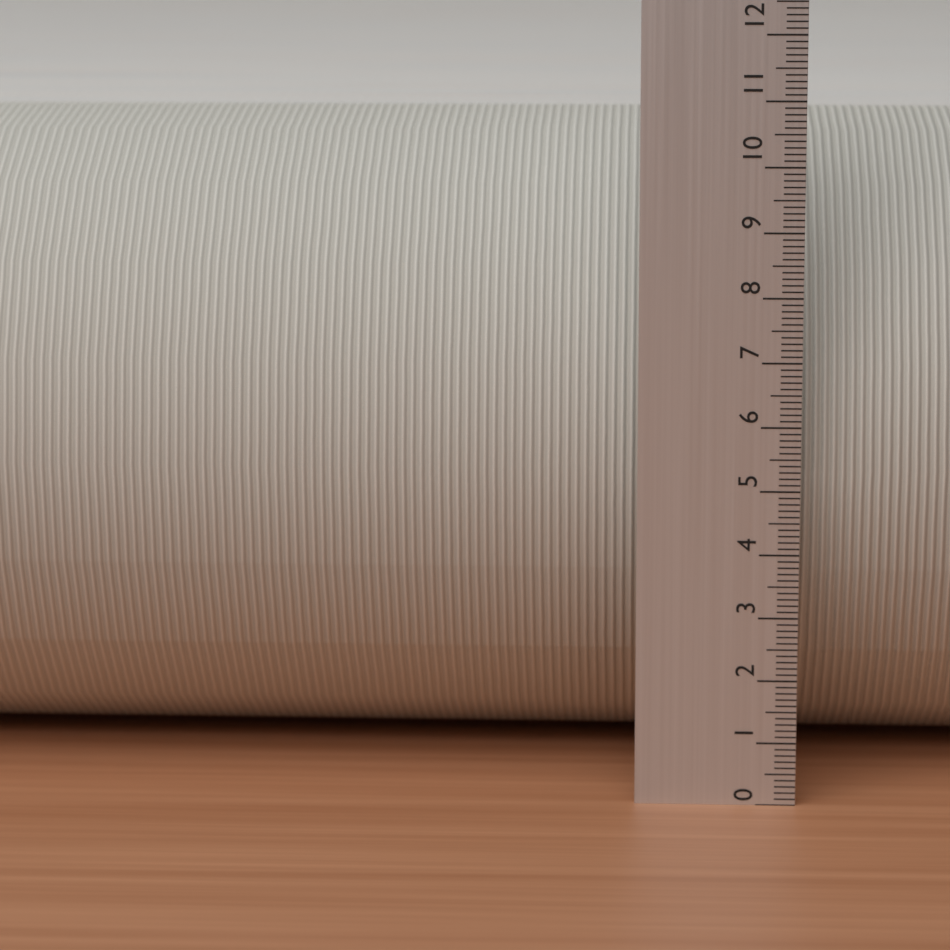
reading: 10.5 (no unit)
